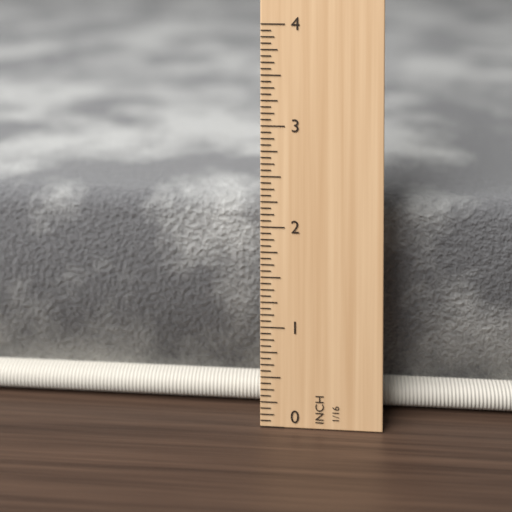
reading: 2.1250 in
